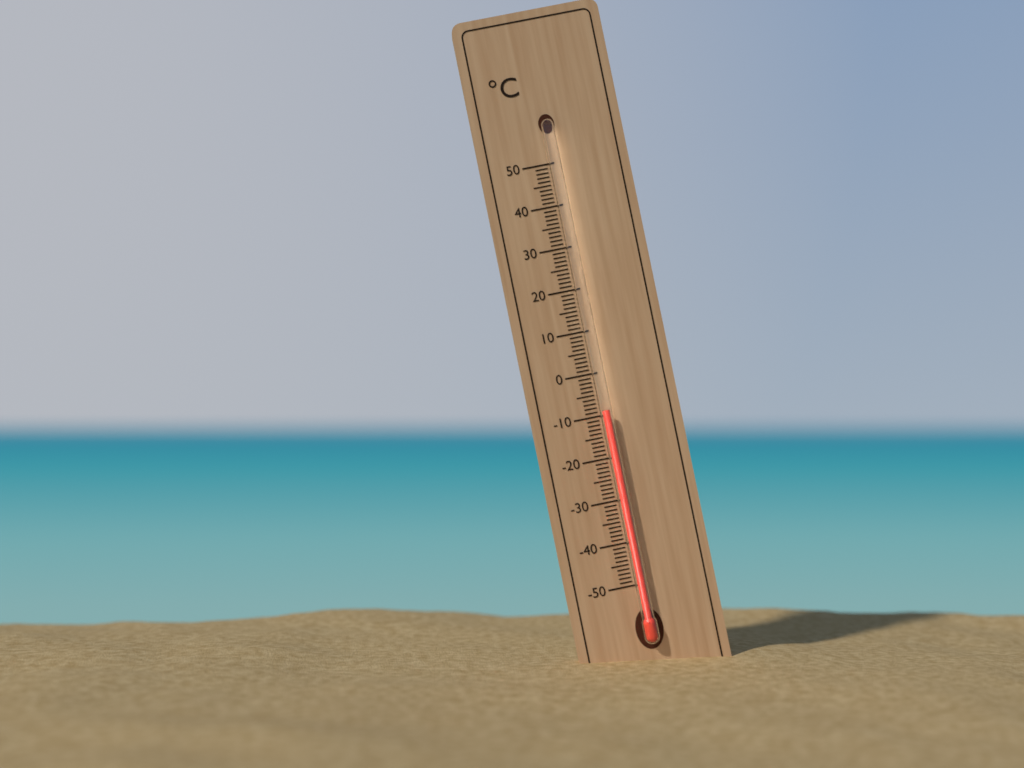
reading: -9 °C
